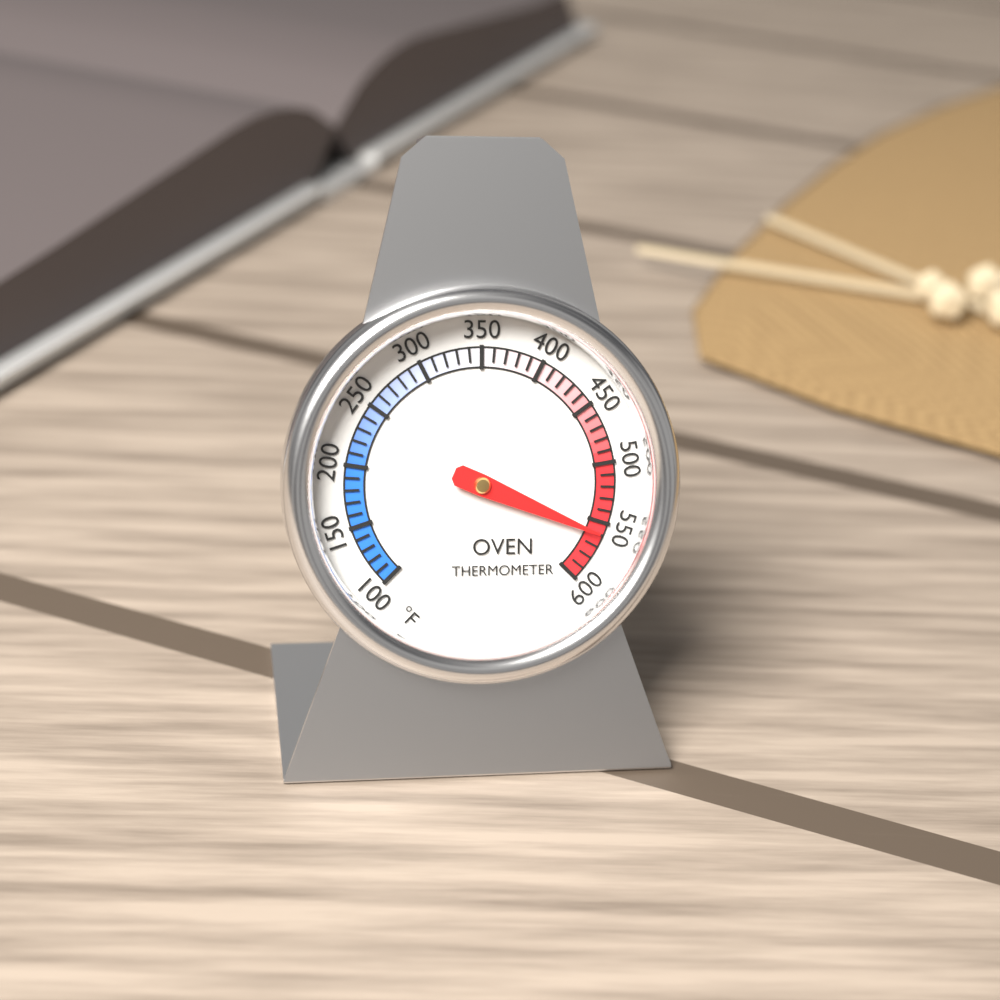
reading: 560 °F
